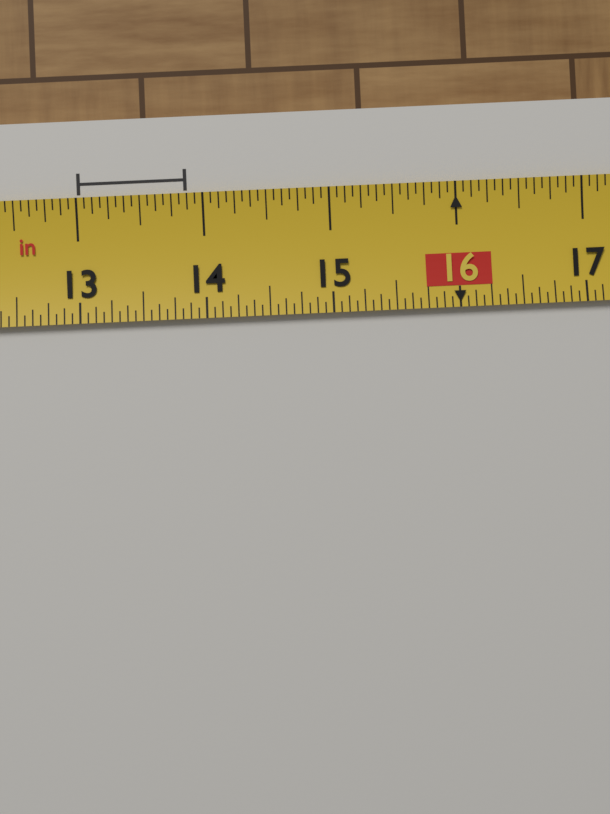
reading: 13.8750 in
